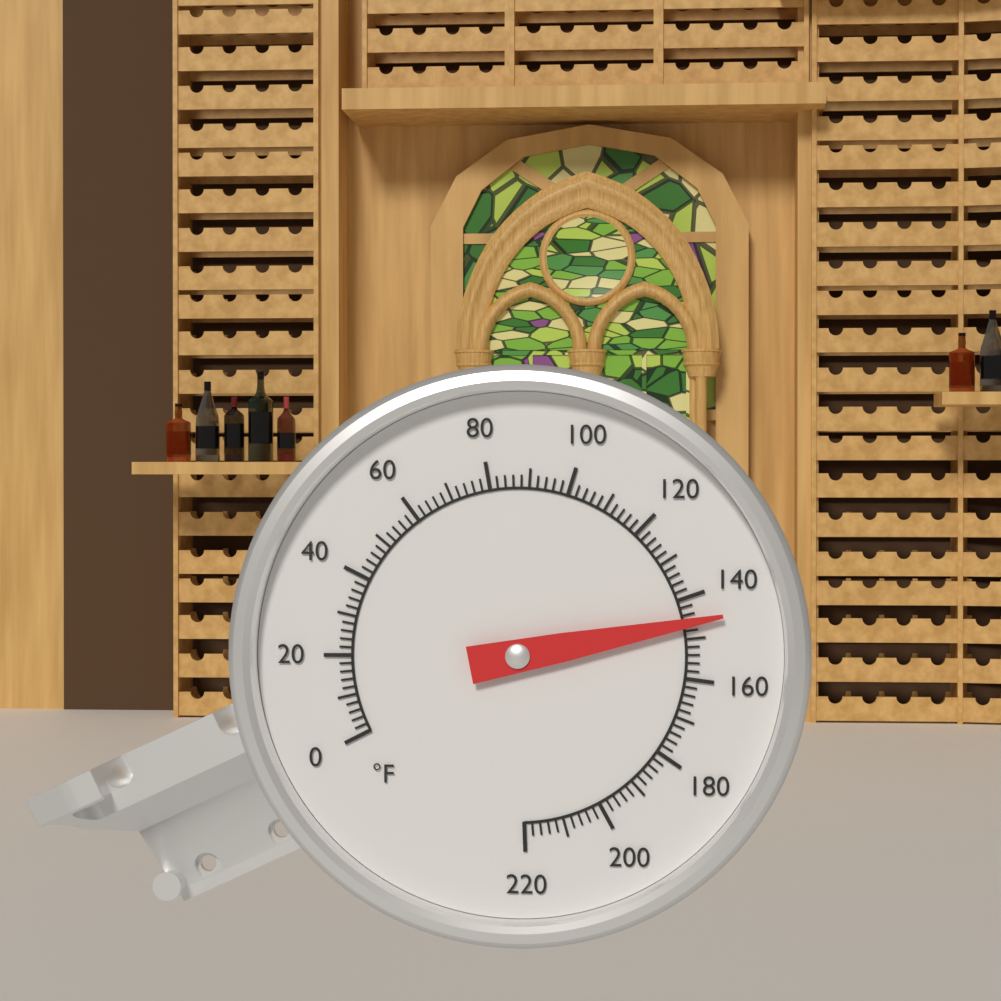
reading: 146 °F
